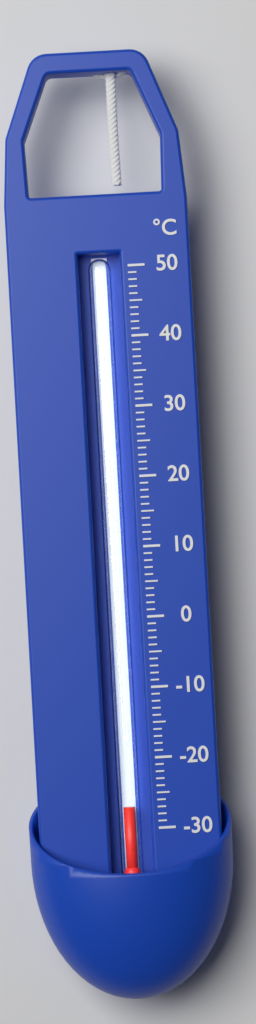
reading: -27 °C
